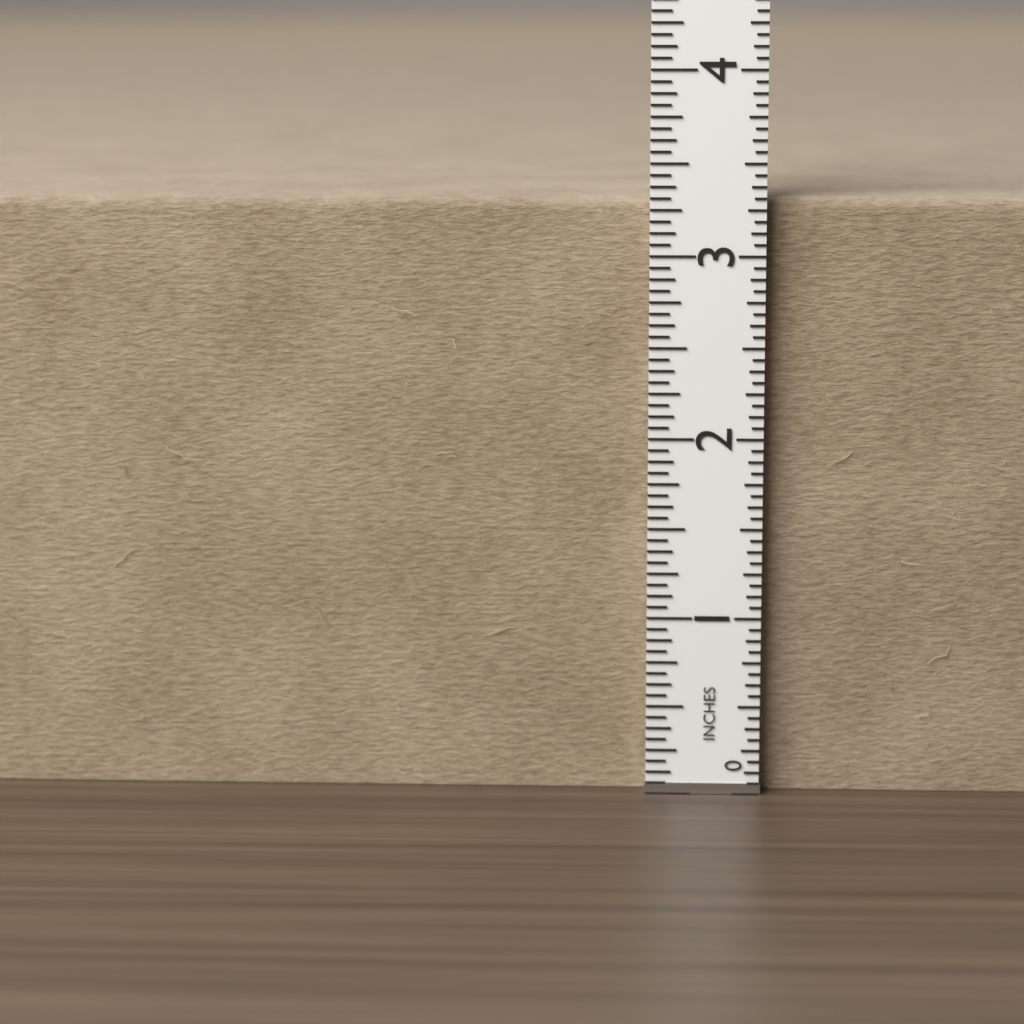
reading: 3.3125 in
